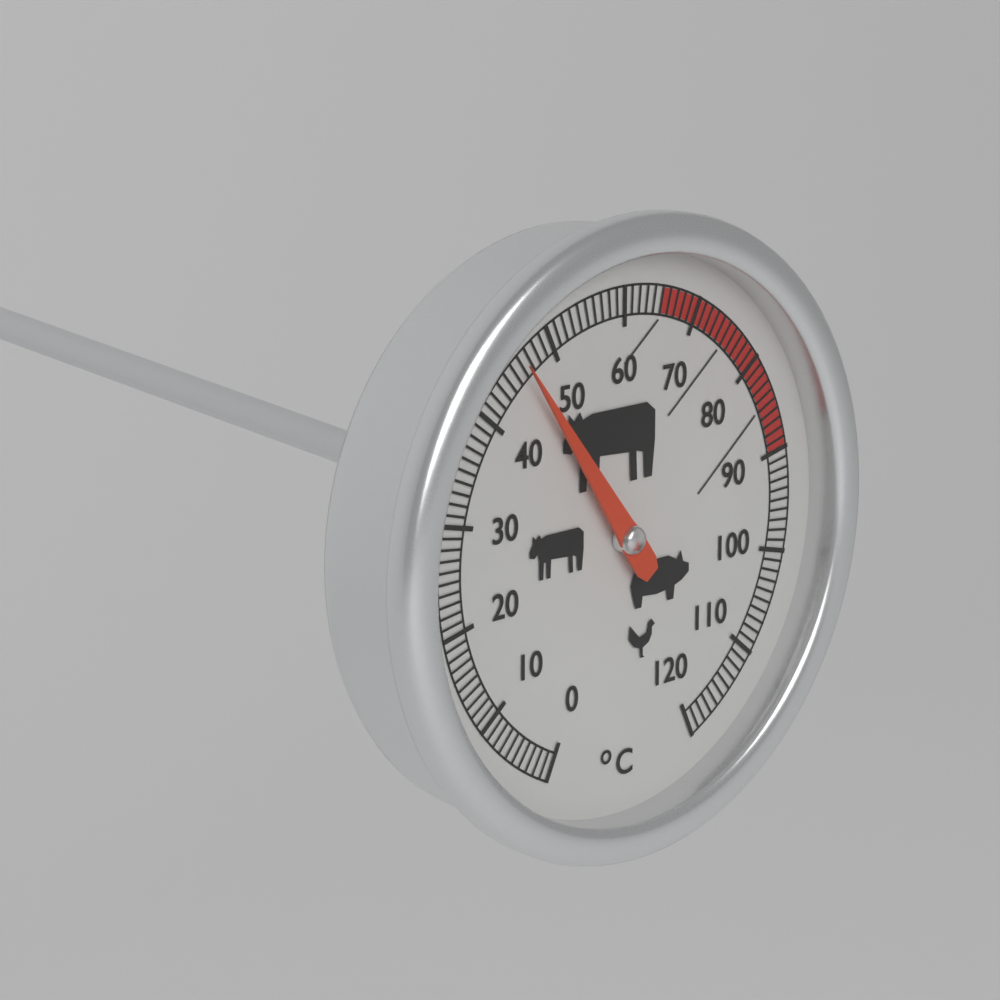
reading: 46 °C
